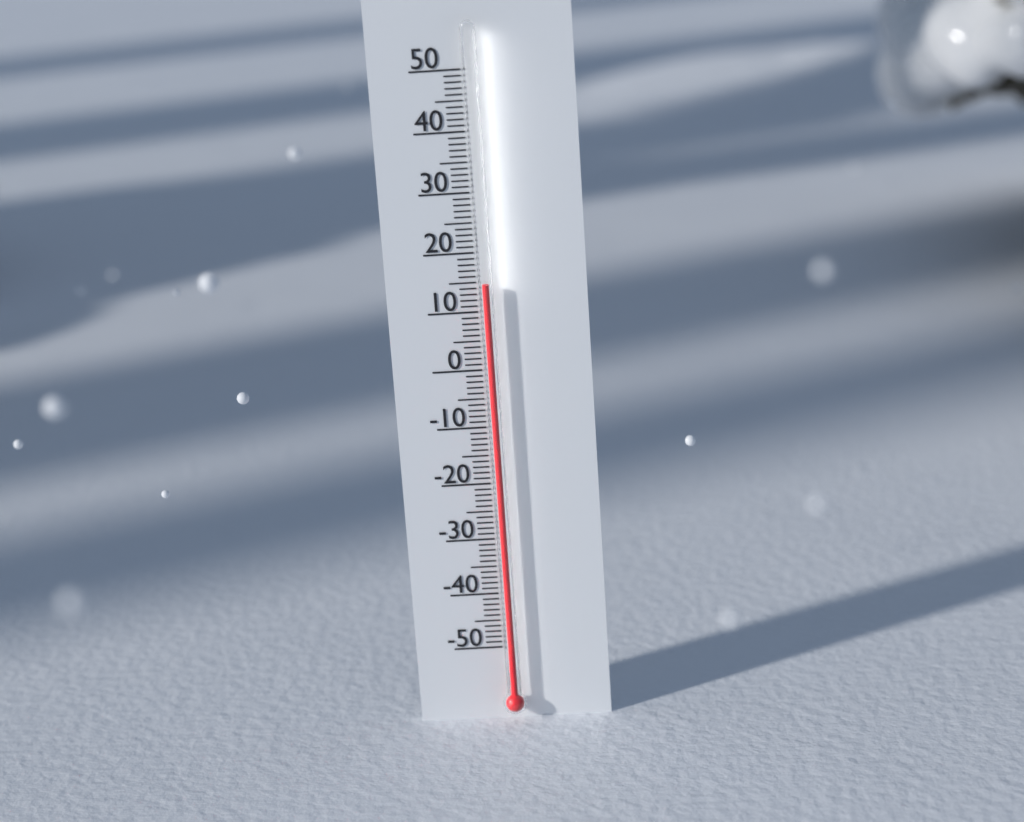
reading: 15 (no unit)
